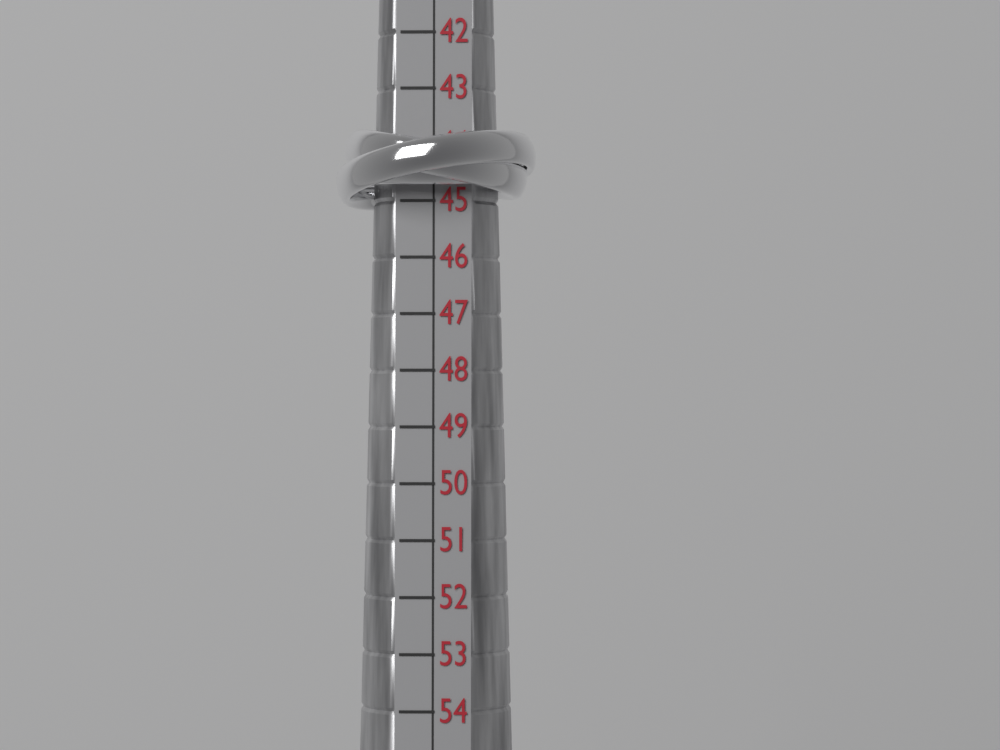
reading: 45 (no unit)
